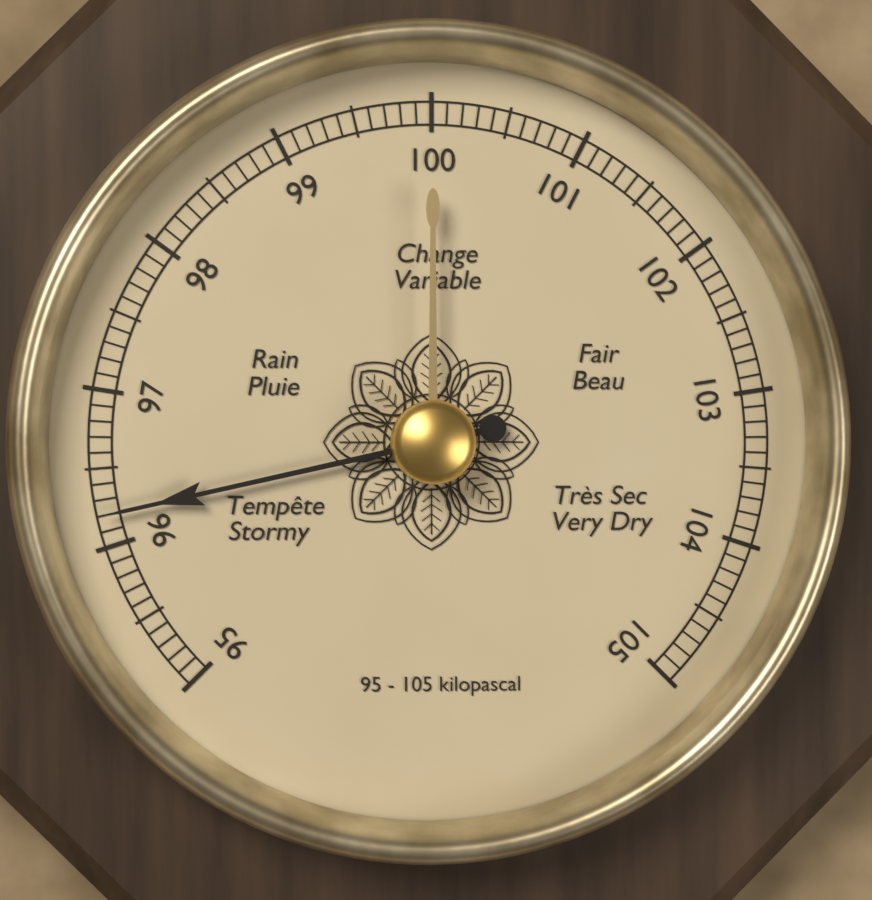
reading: 96.2 kPa
